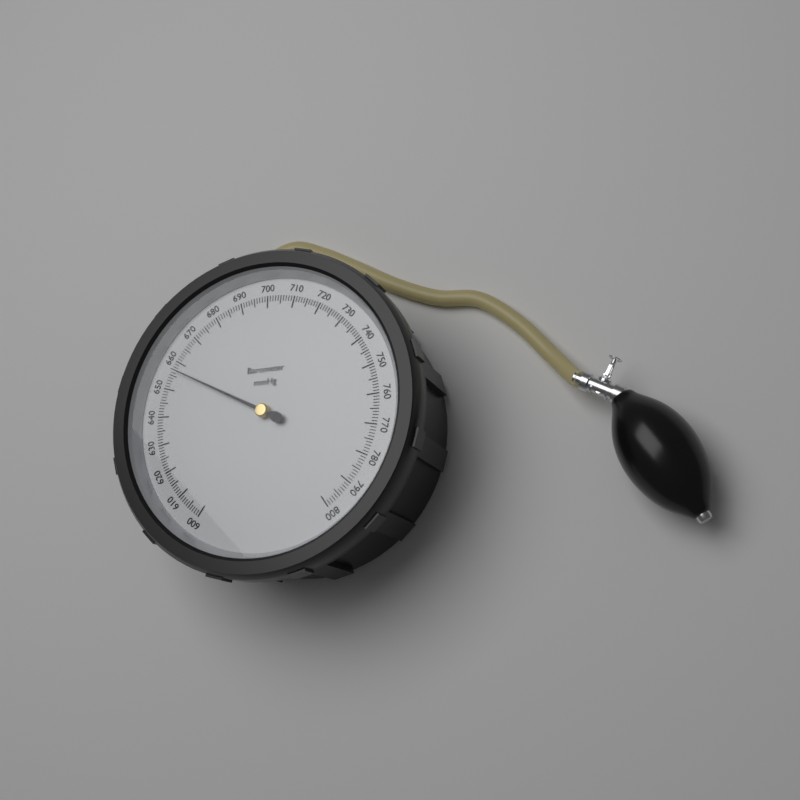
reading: 657 mmHg
